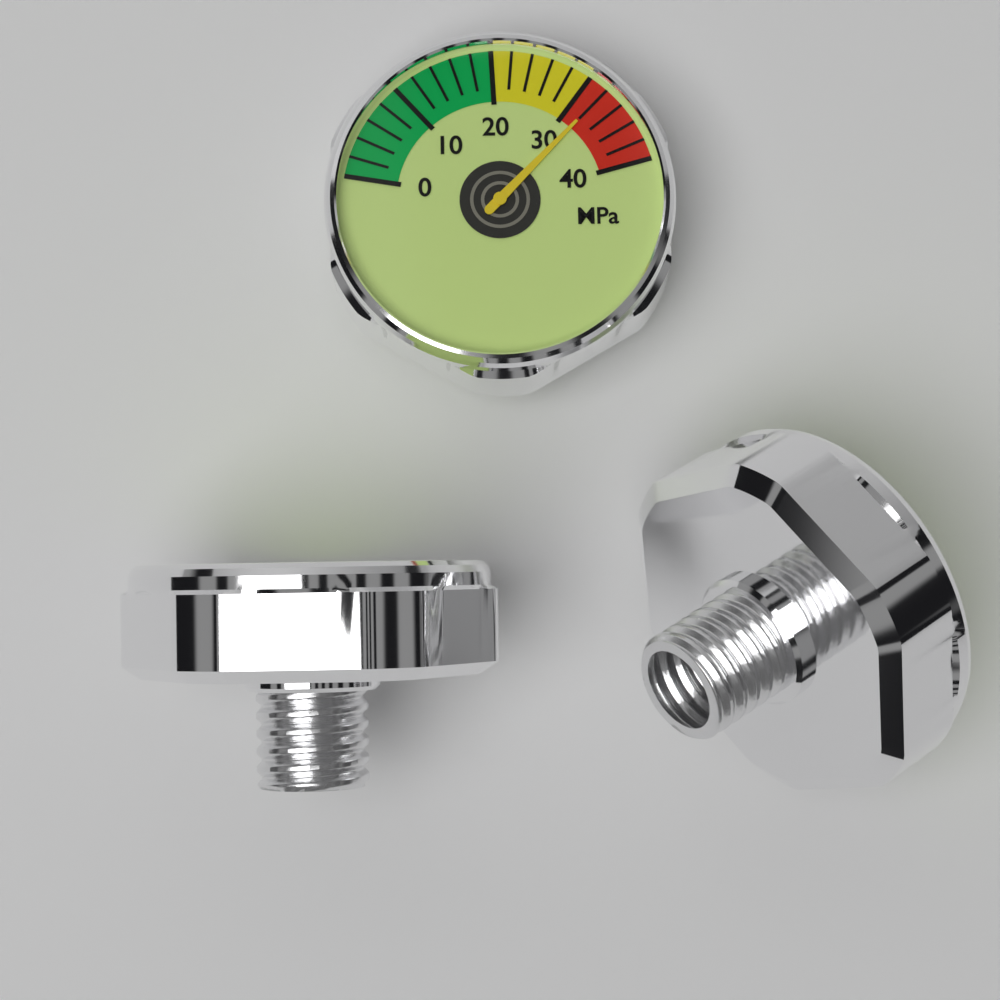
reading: 32 MPa
